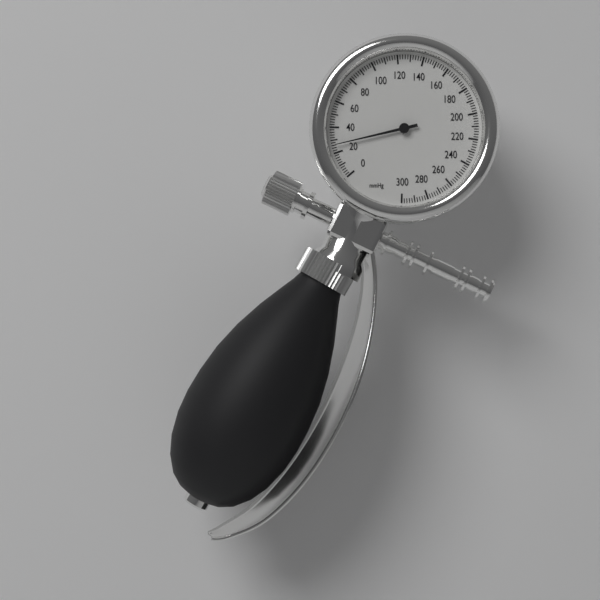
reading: 26 mmHg
